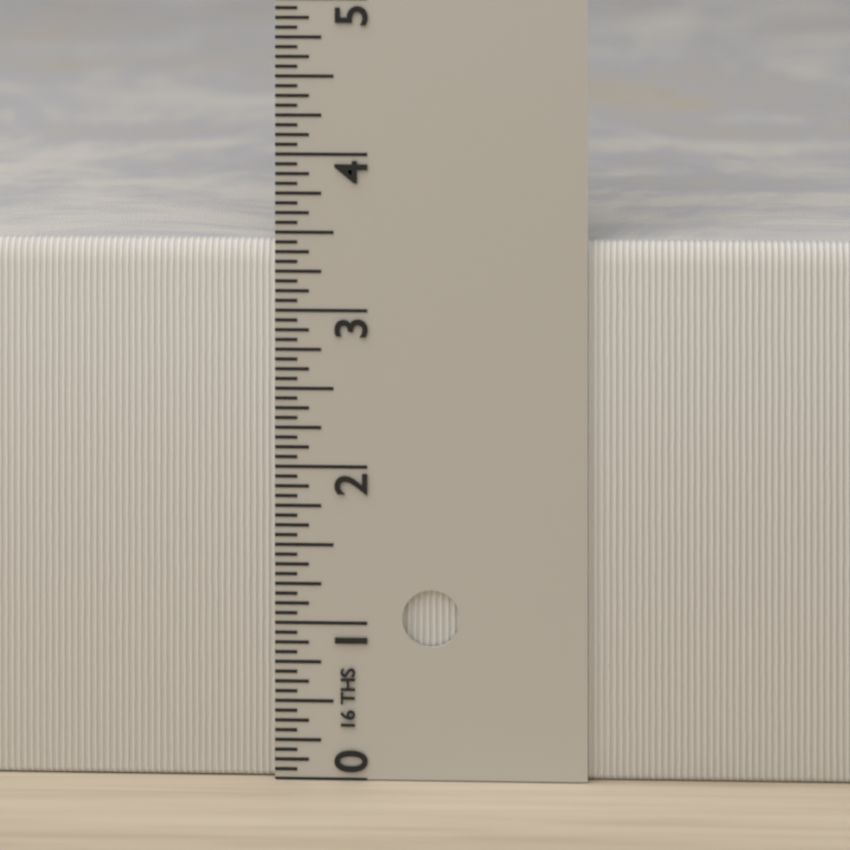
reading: 3.4375 in
